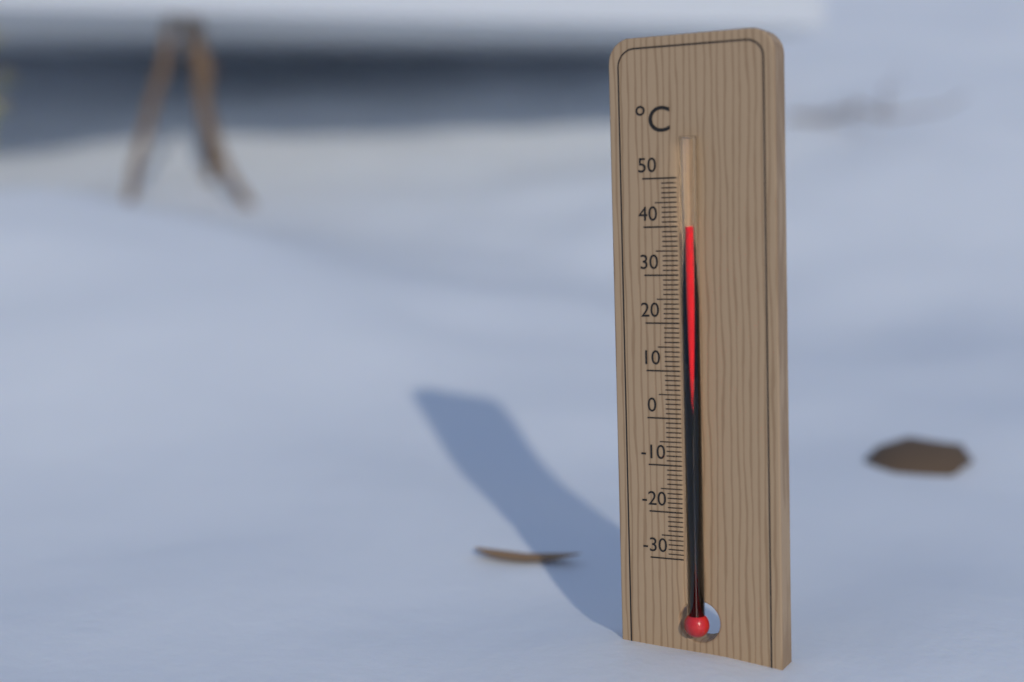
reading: 40 °C
